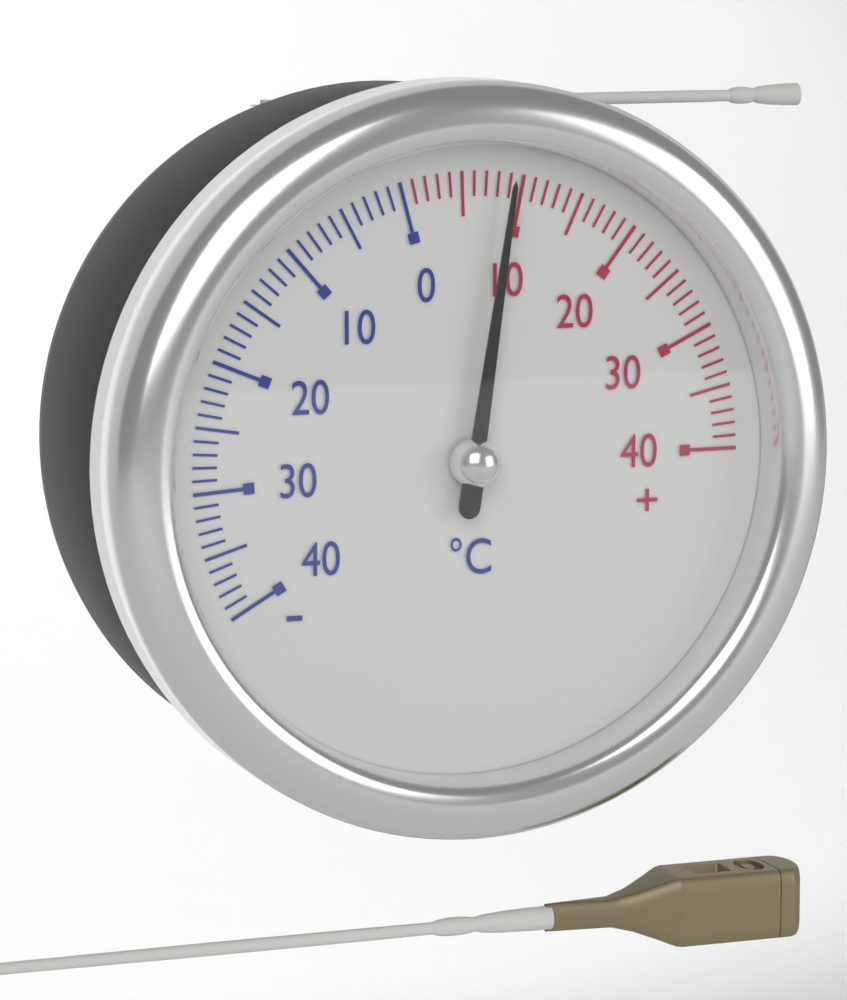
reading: 9 °C
